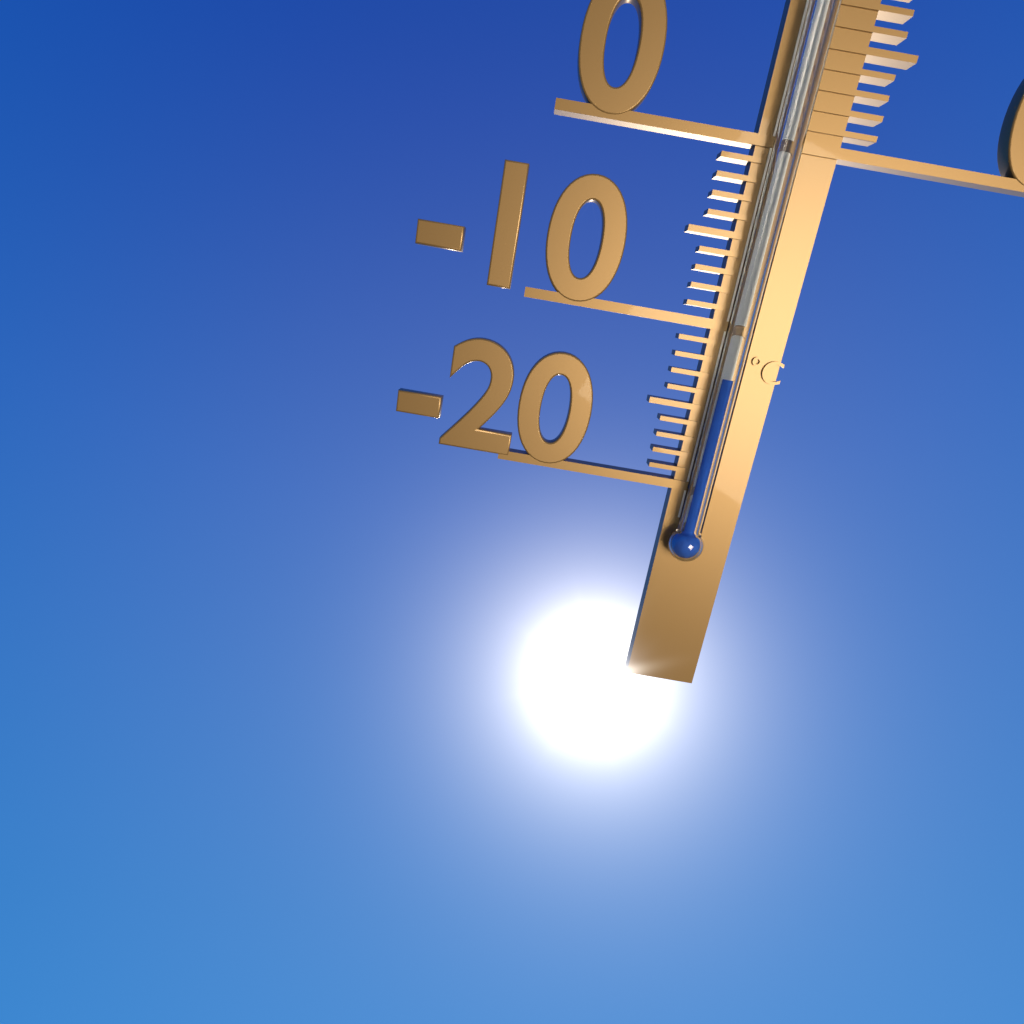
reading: -13 °C
